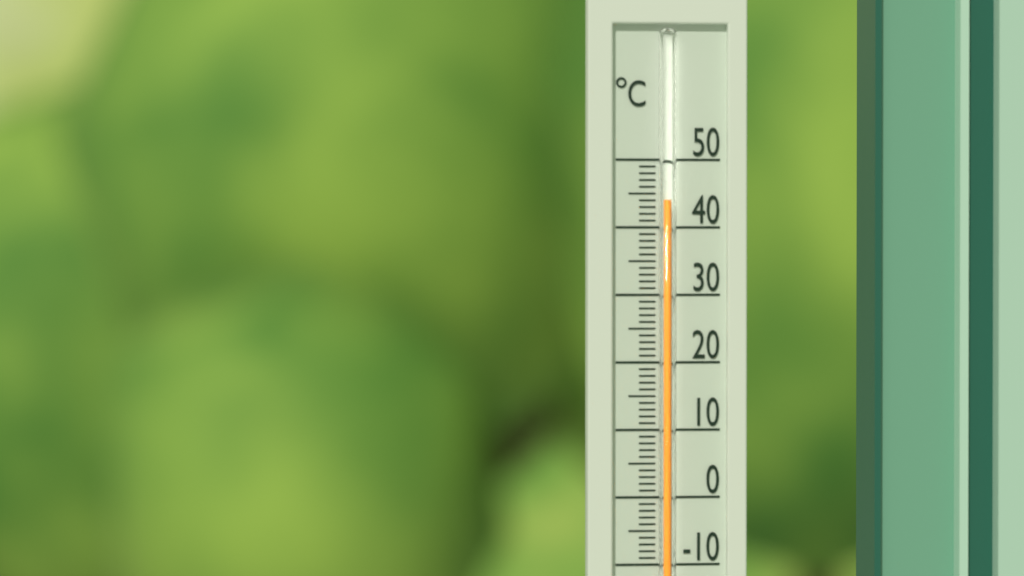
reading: 44 °C
